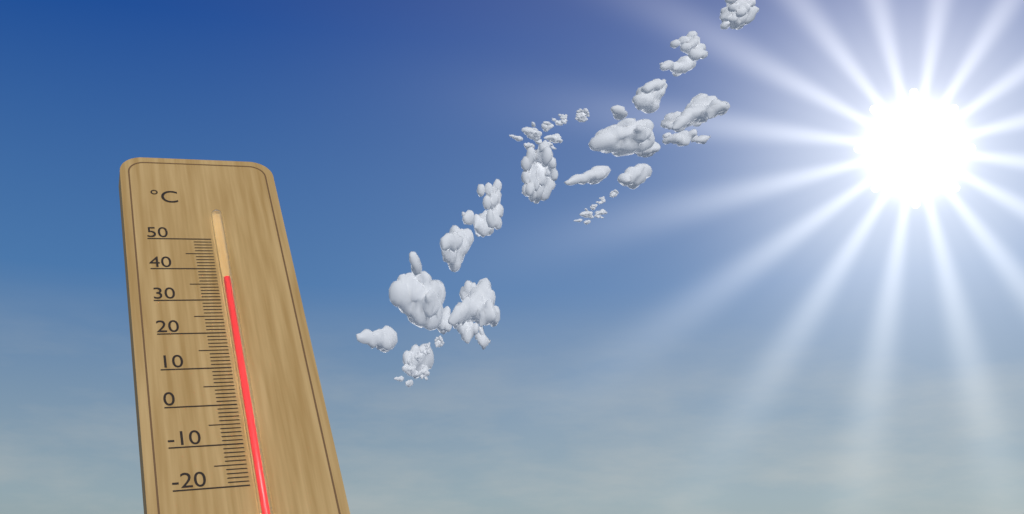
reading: 36 °C
